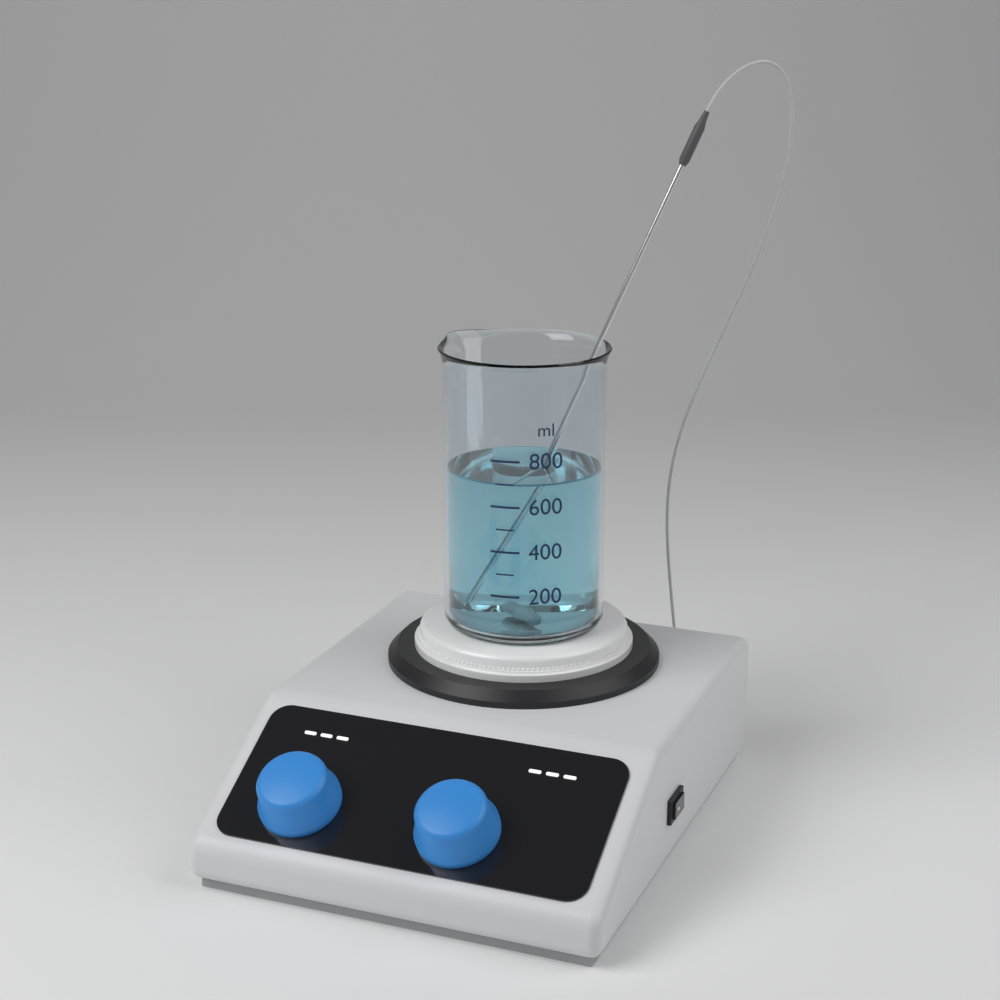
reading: 700 ml
